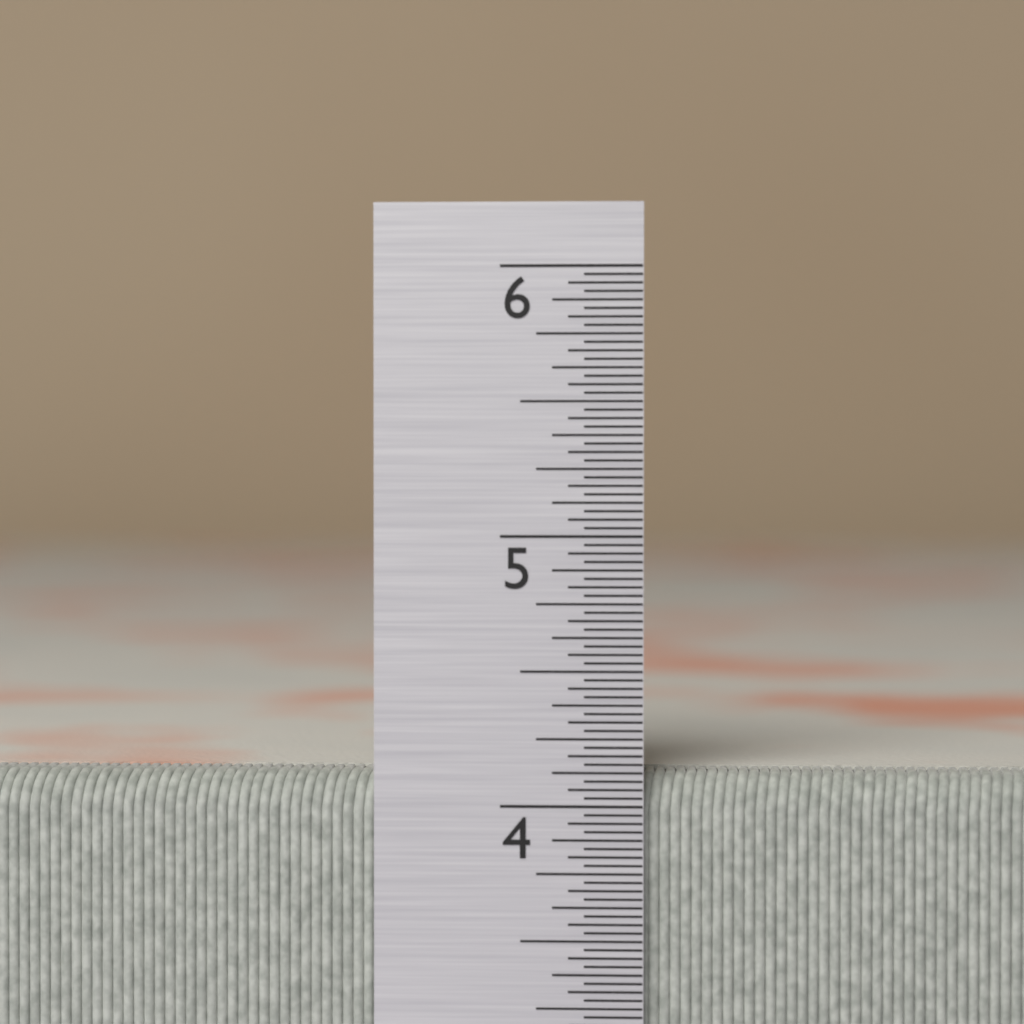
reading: 4.12500 in
